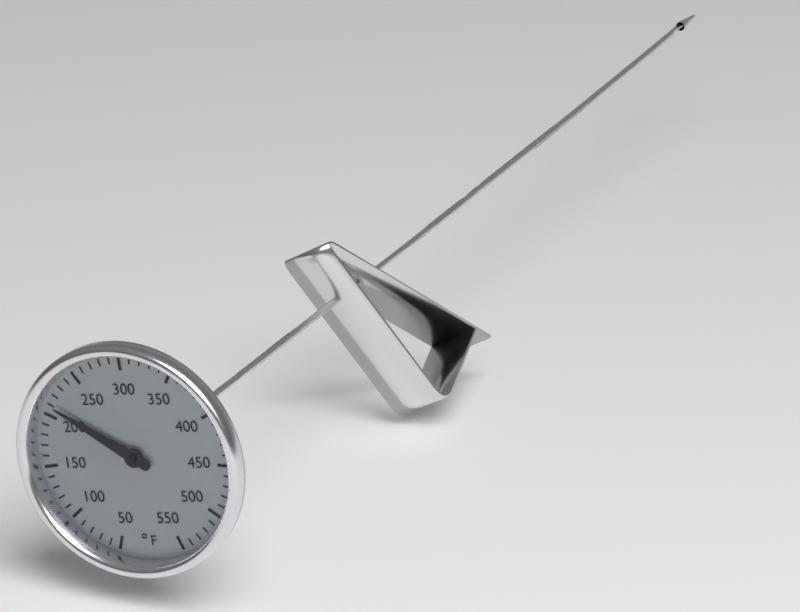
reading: 210 °F
